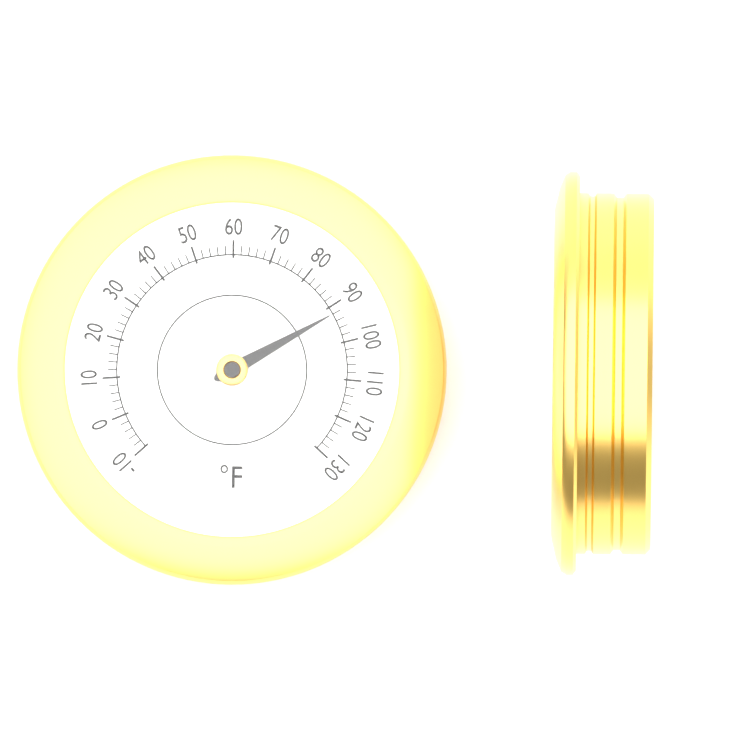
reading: 92 °F
